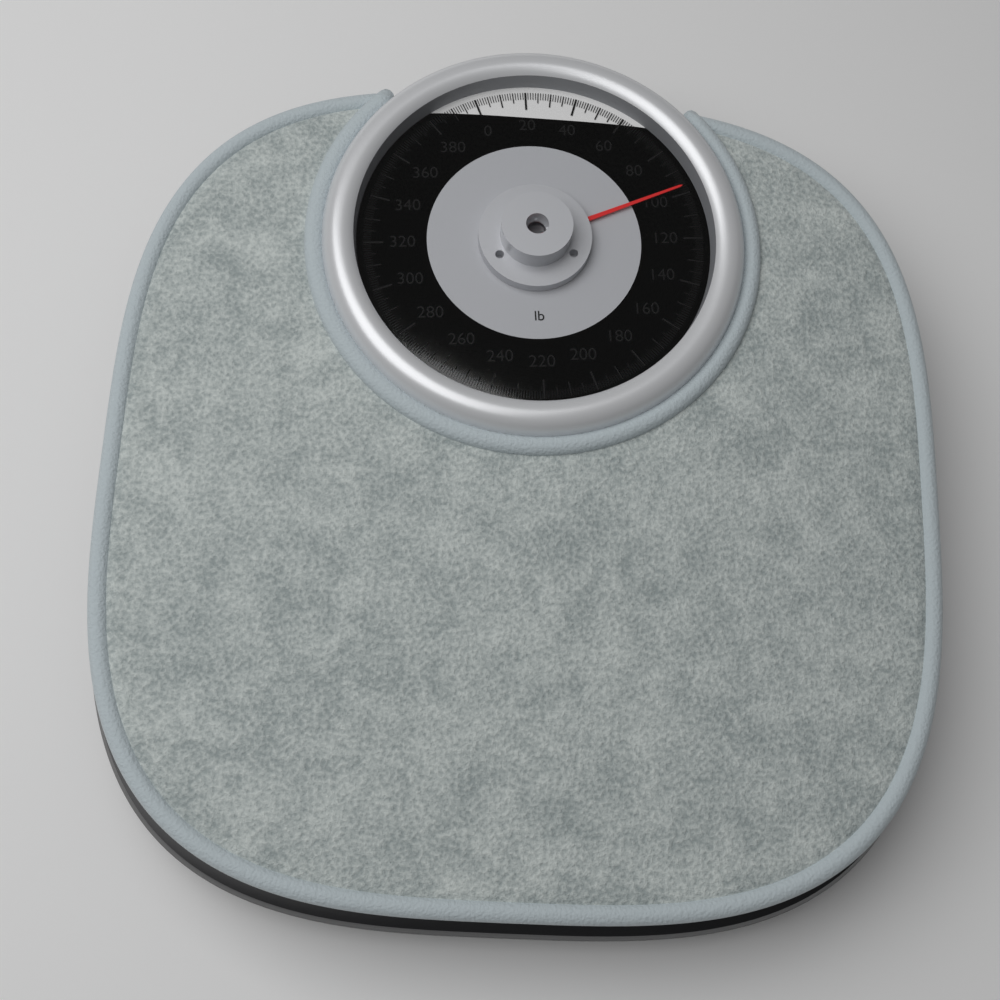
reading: 97 lb
